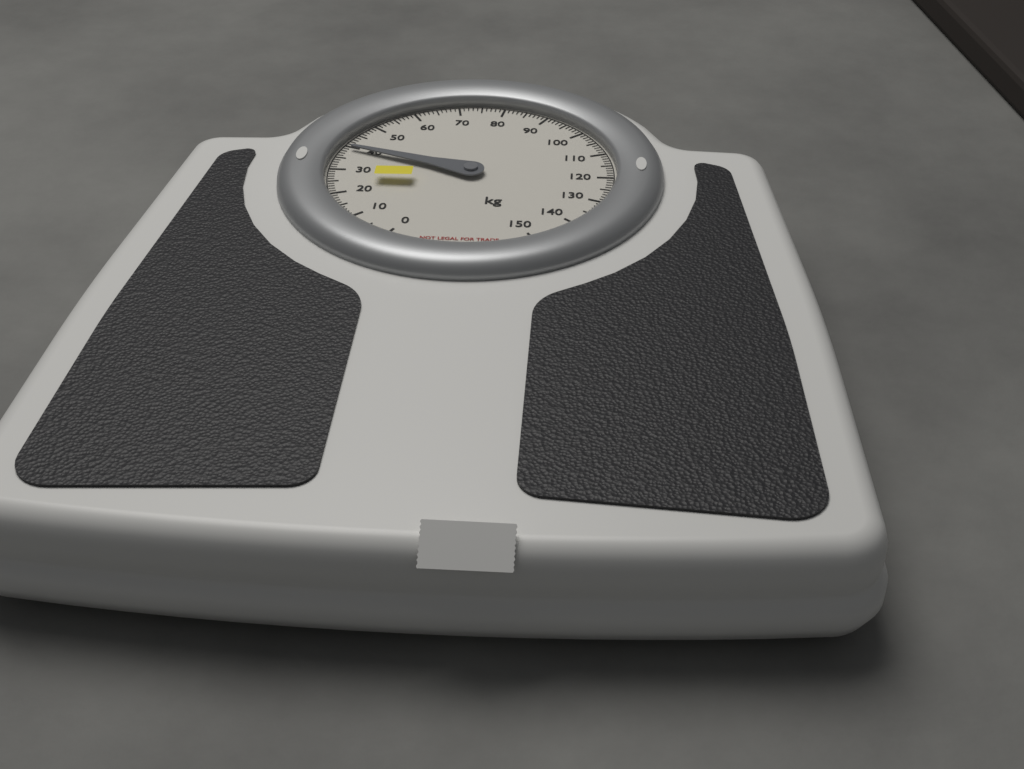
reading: 39 kg
